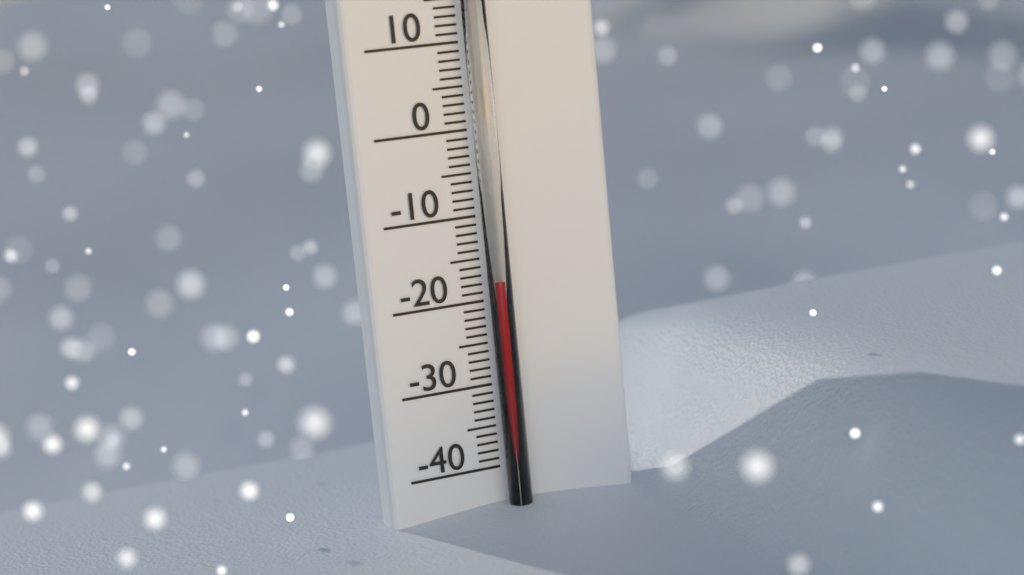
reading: -17.5 °C
